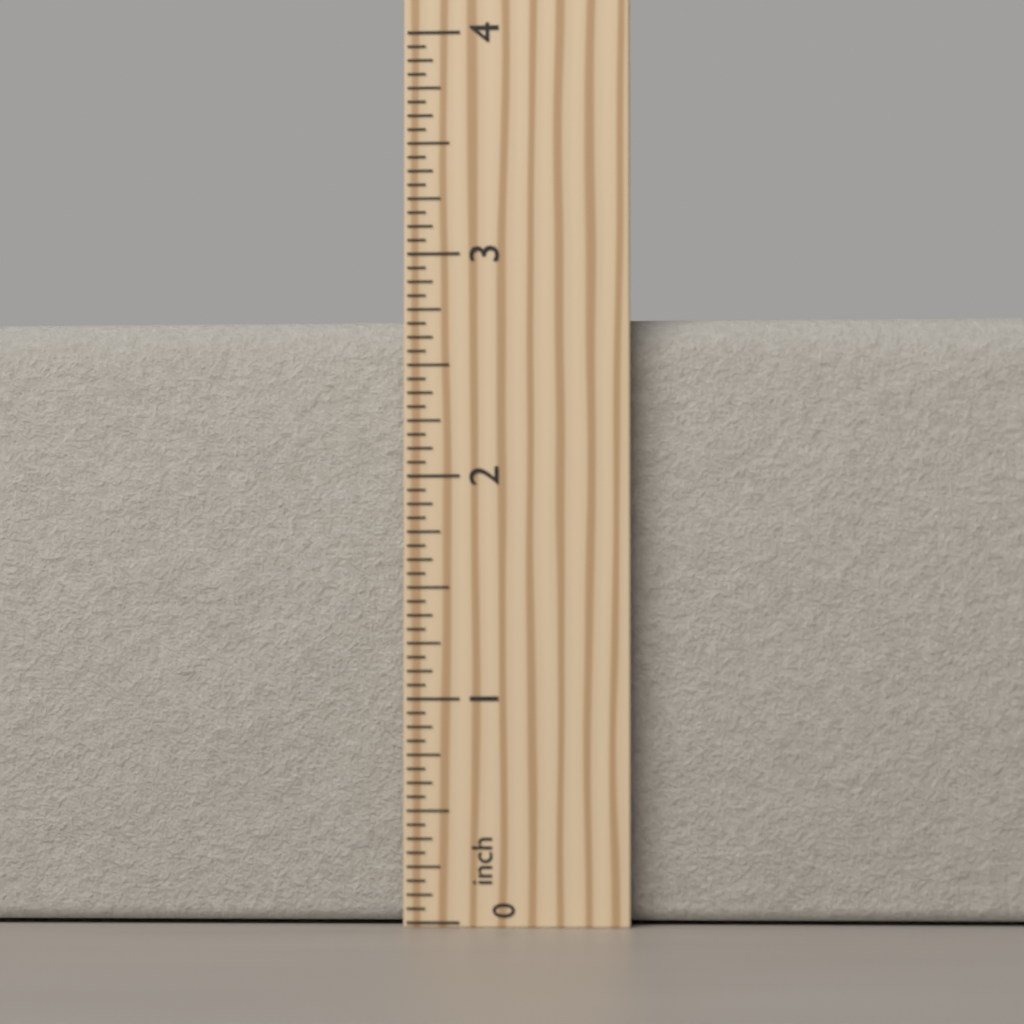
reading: 2.7500 inch
